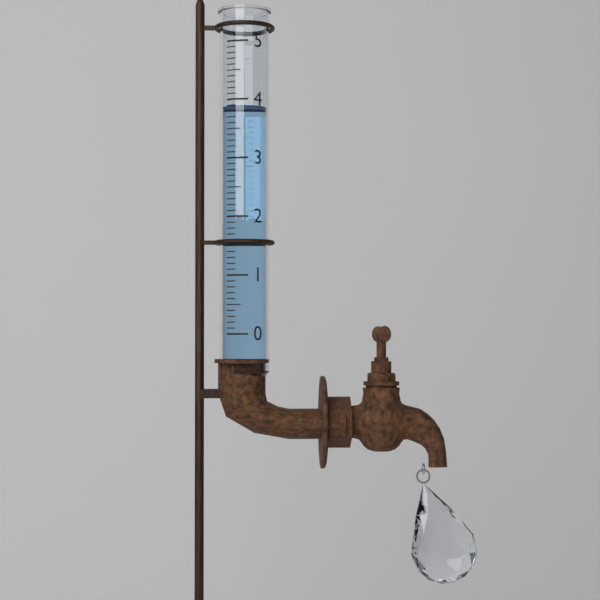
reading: 3.9 (no unit)
